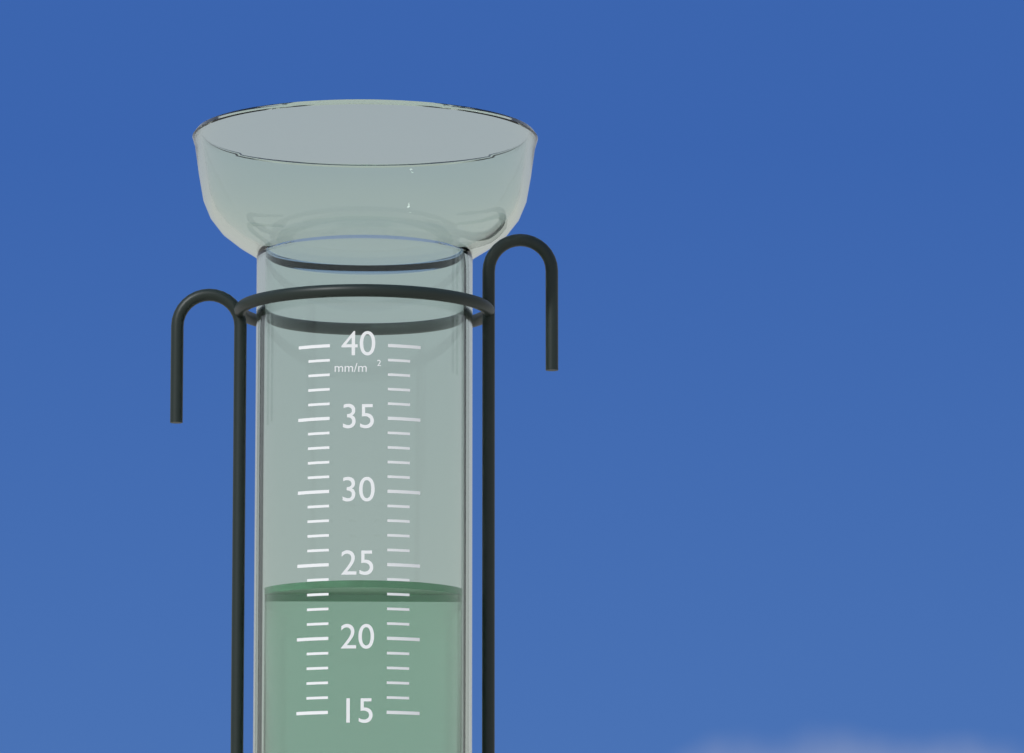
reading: 24 mm/m²
